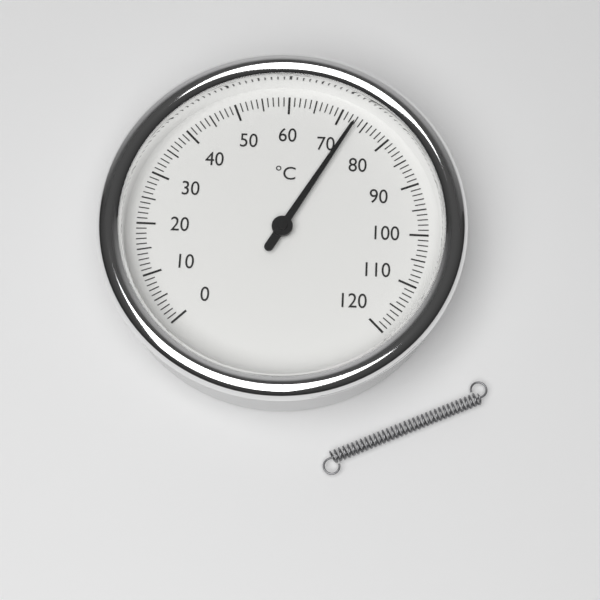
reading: 73 °C
